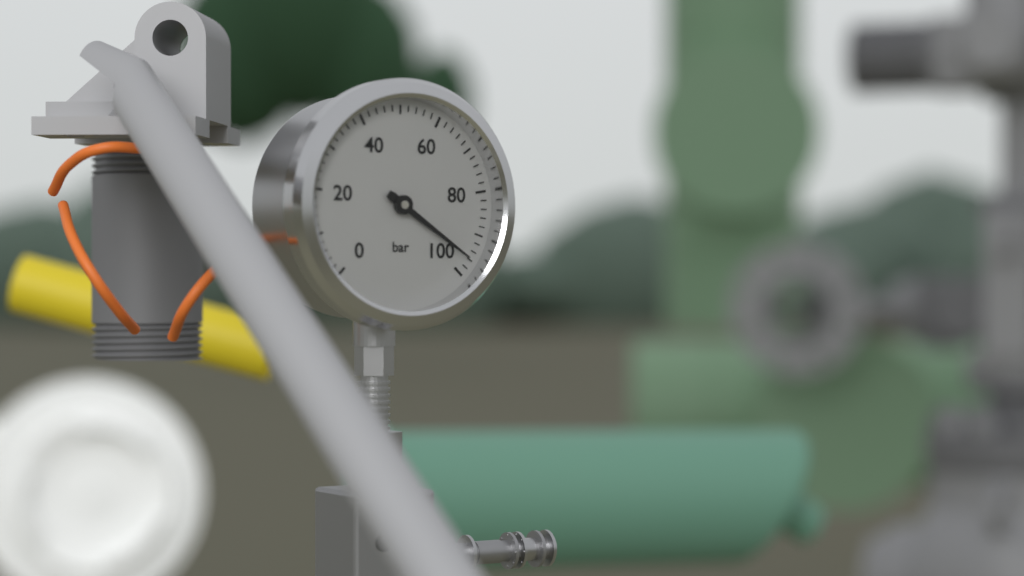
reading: 96 bar
